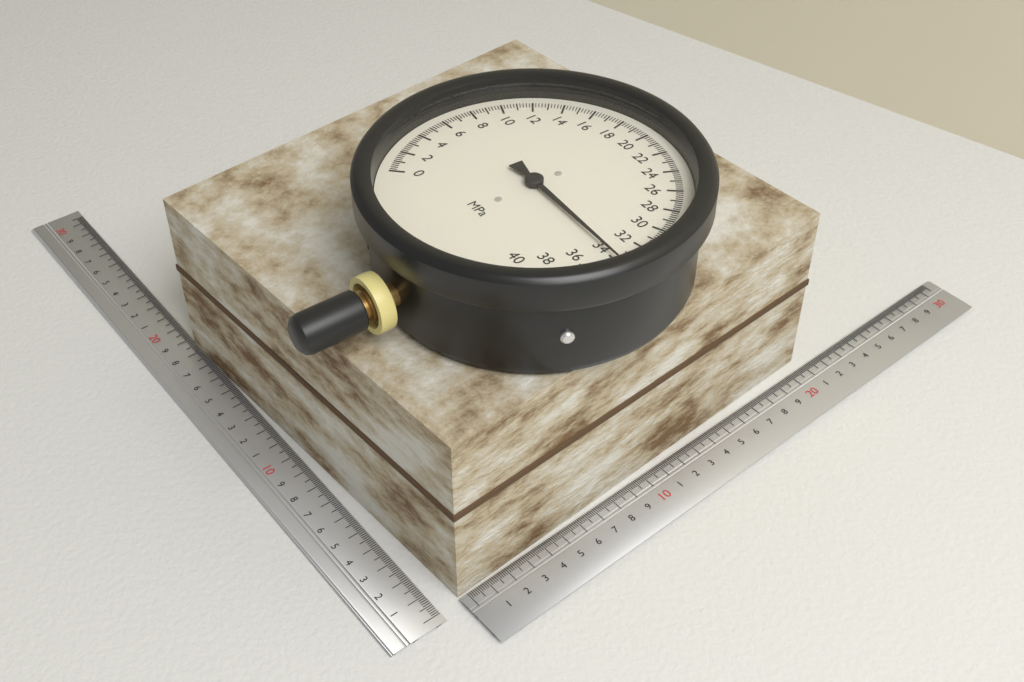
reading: 33.8 MPa
